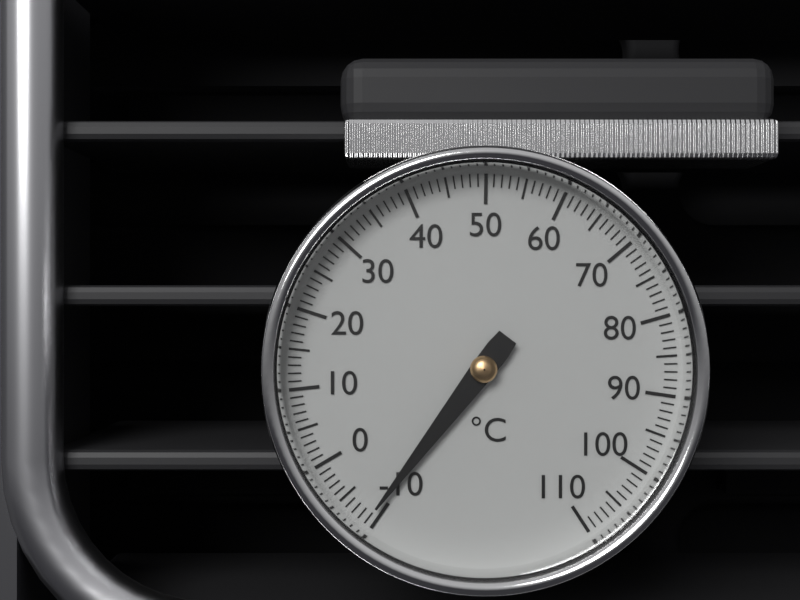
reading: -9 °C
